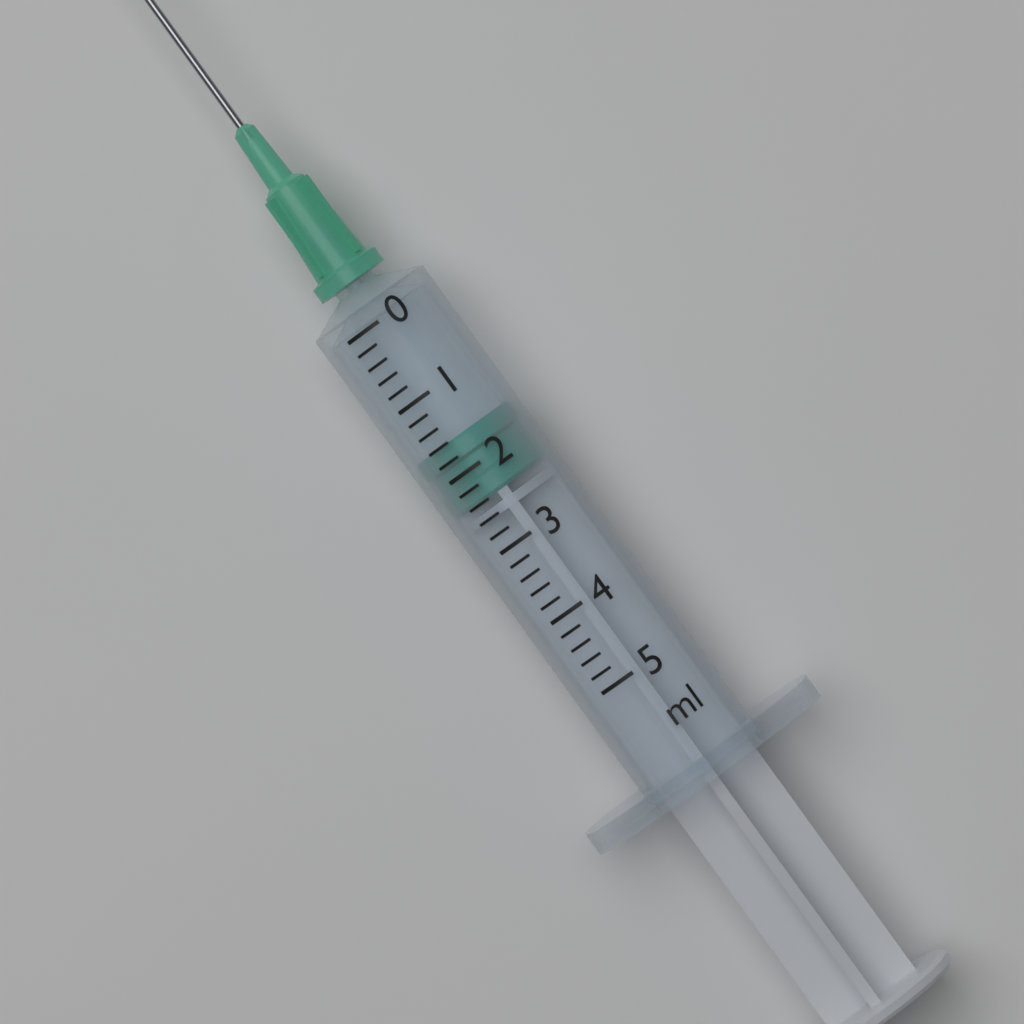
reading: 1.6 ml
